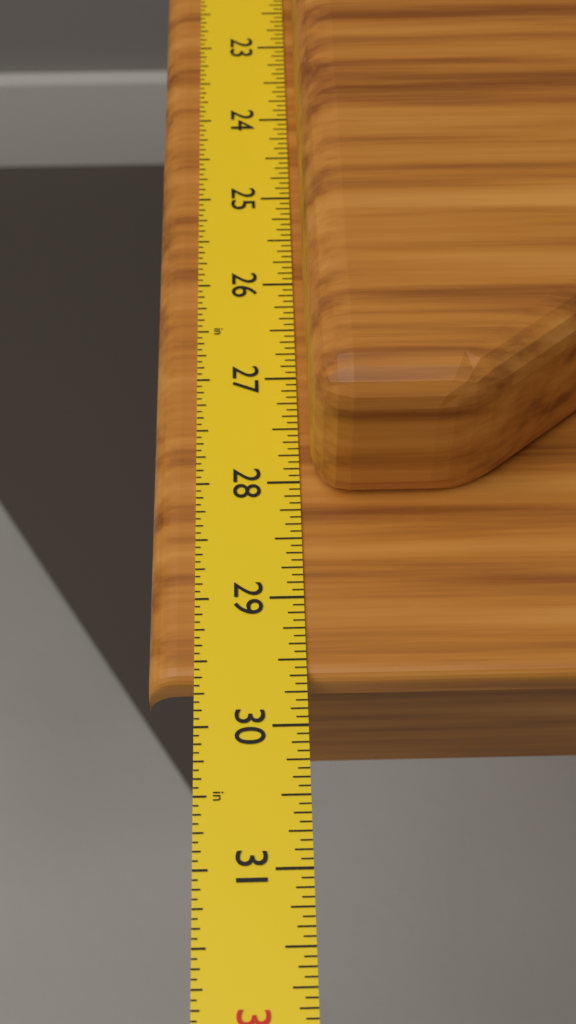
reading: 29.6250 in
